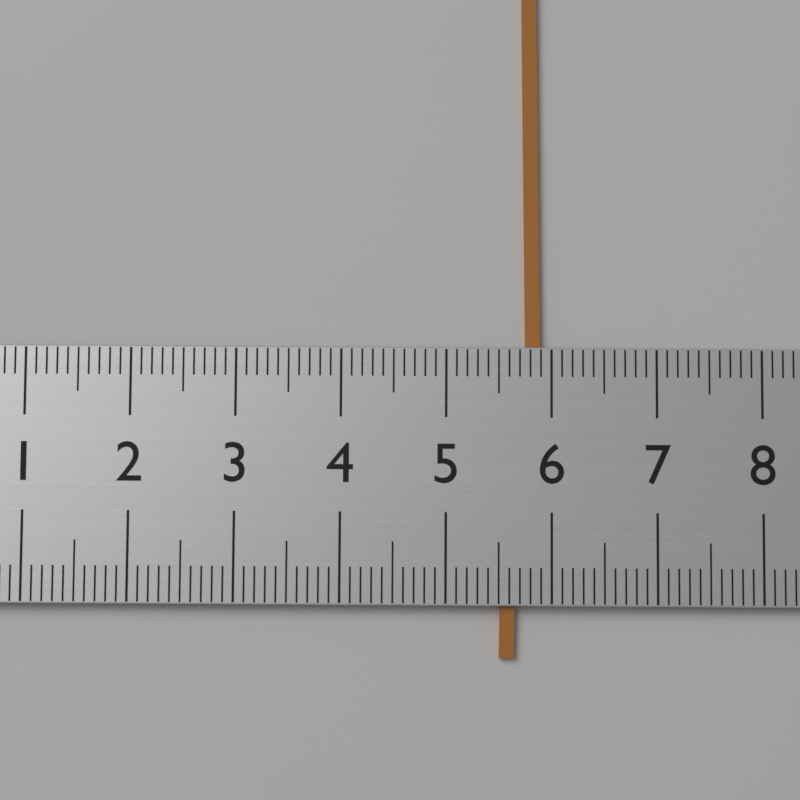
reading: 5.9 (no unit)
